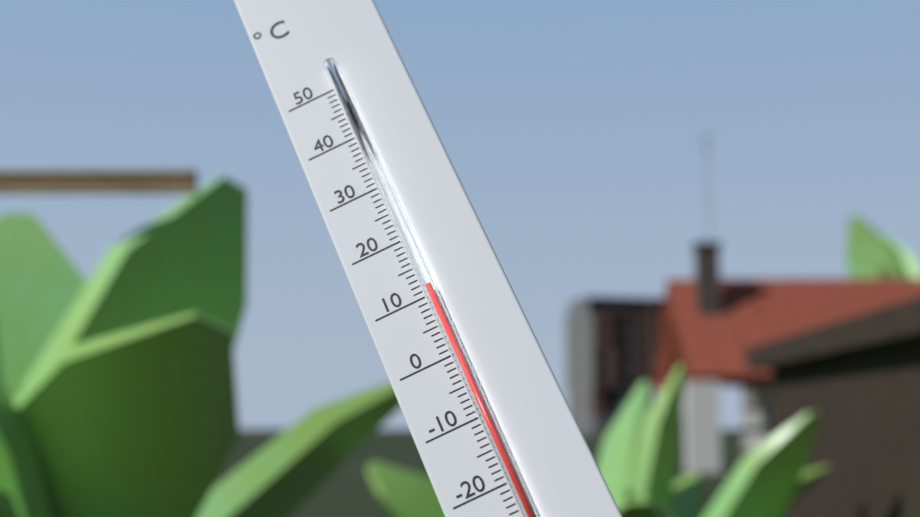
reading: 11 °C
